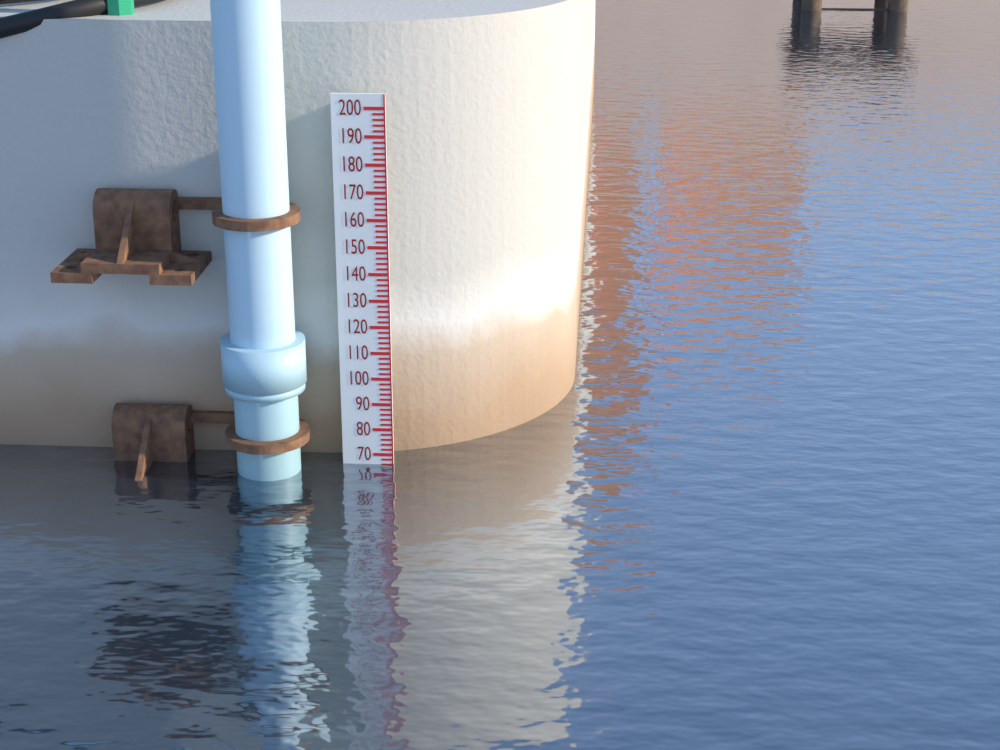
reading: 66 (no unit)
